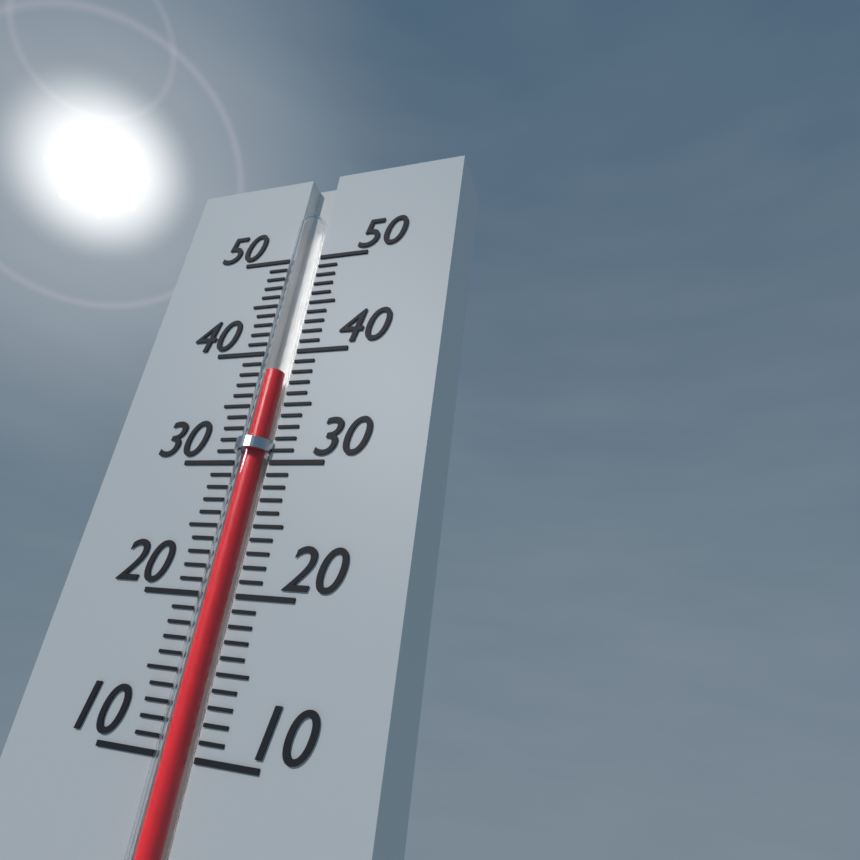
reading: 38 (no unit)
